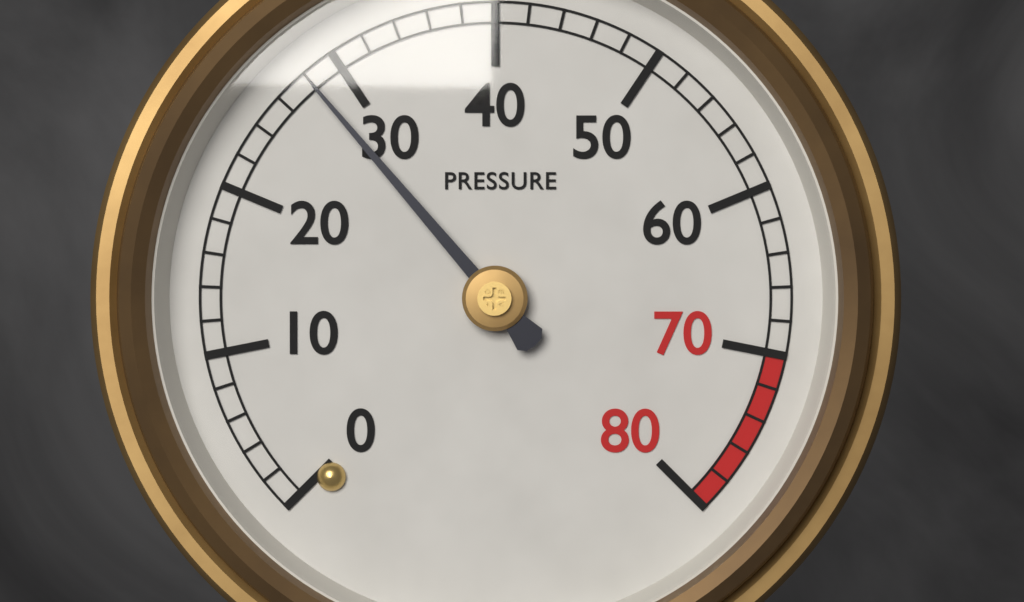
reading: 28 (no unit)
